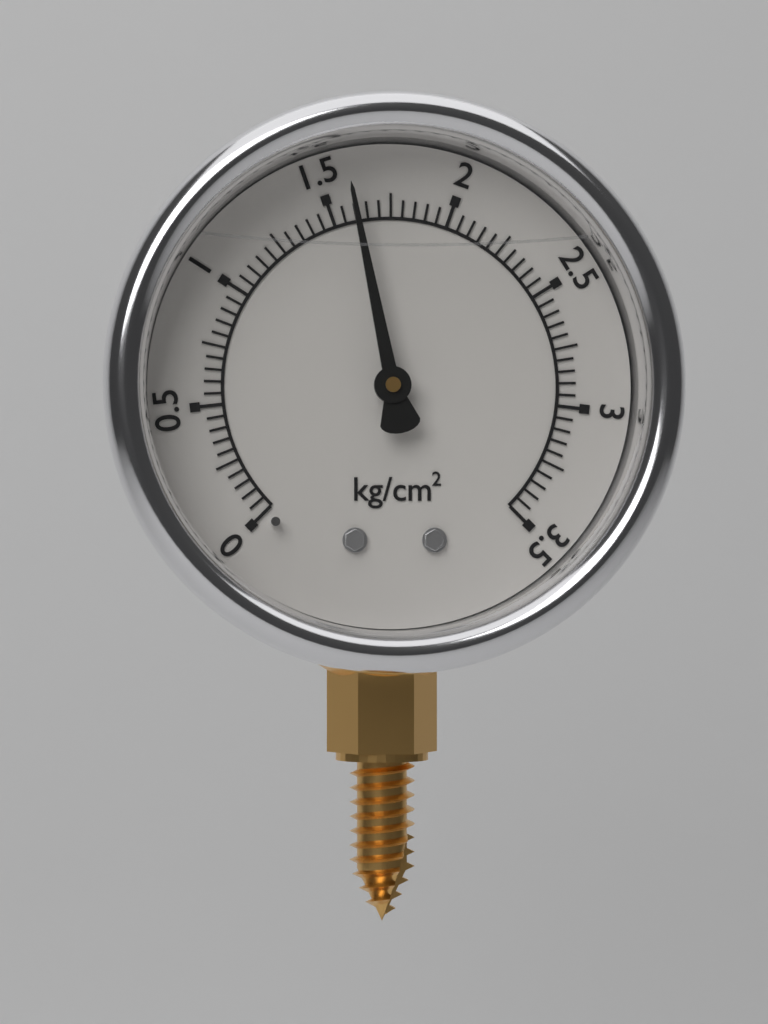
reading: 1.60 kg/cm²
